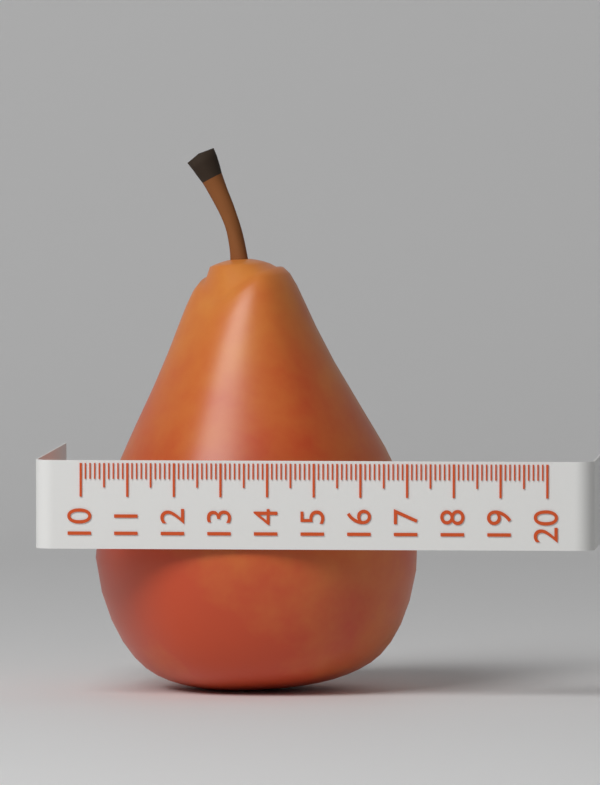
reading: 17.0 (no unit)
